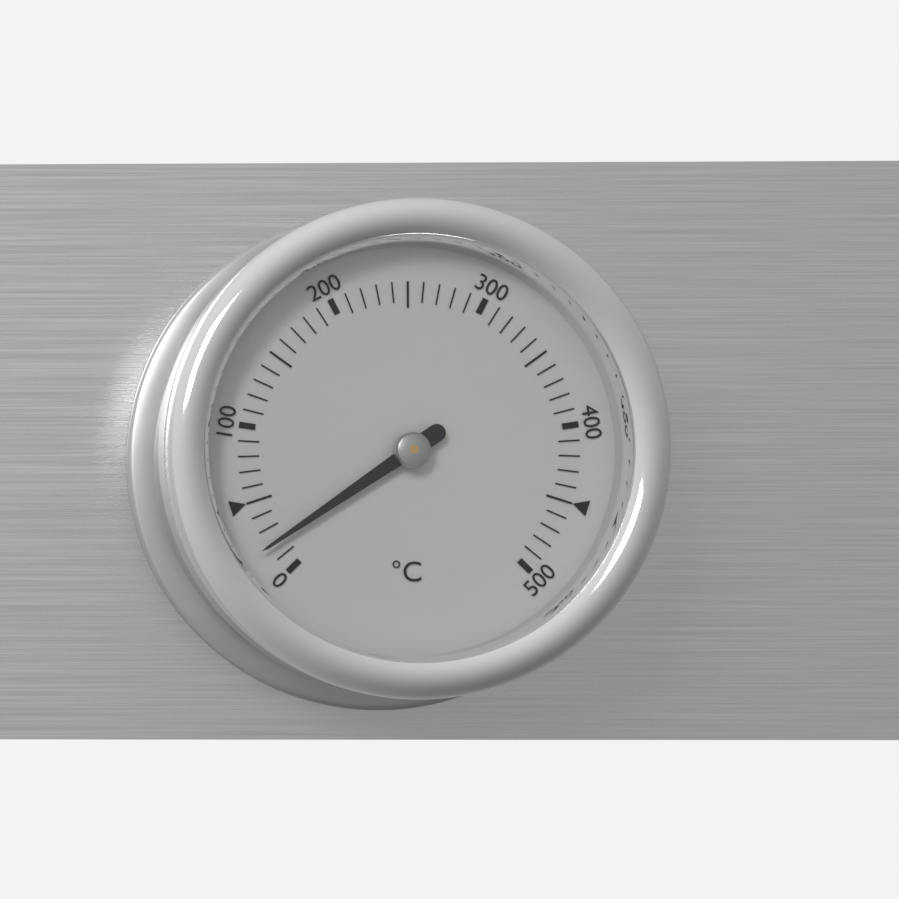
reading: 20 °C
